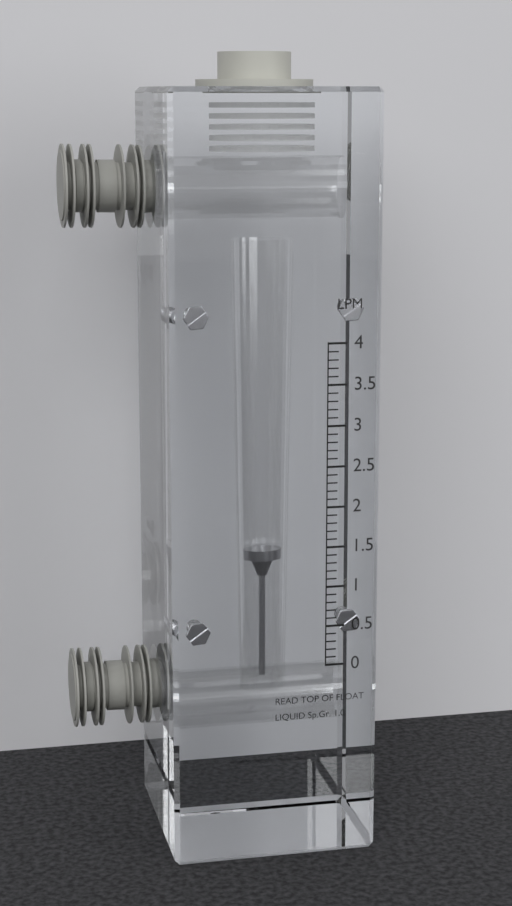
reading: 1.3 LPM
